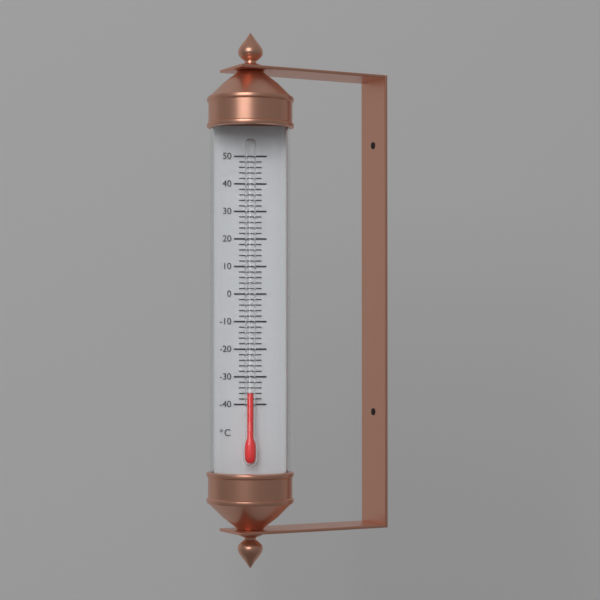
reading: -36 °C
